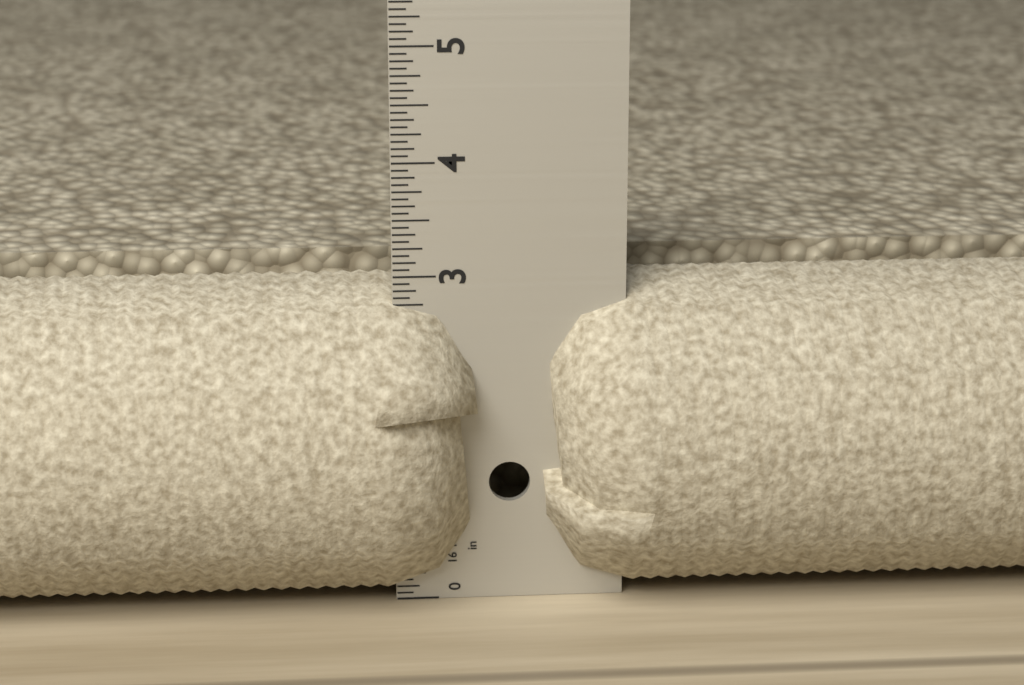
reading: 2.9375 in
